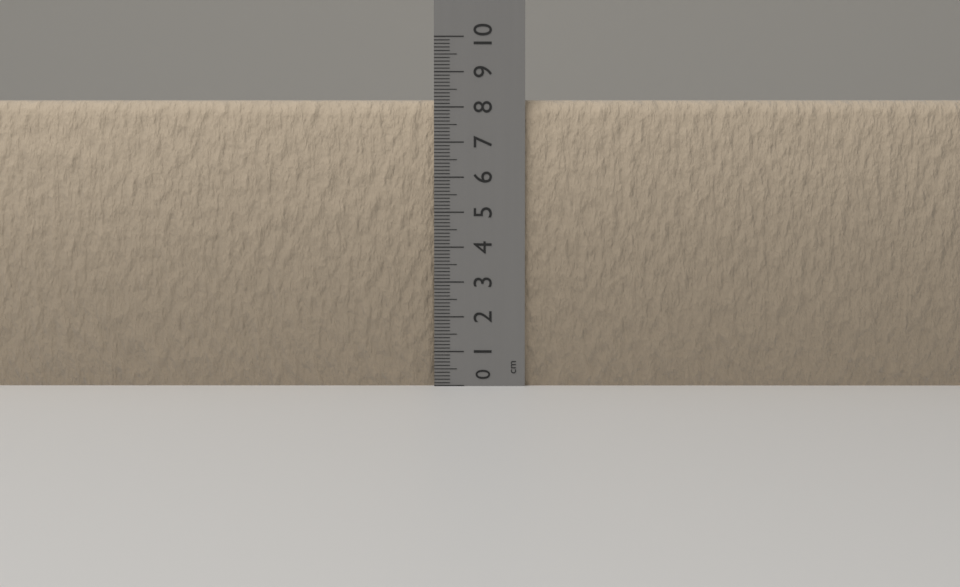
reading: 8.2 cm
